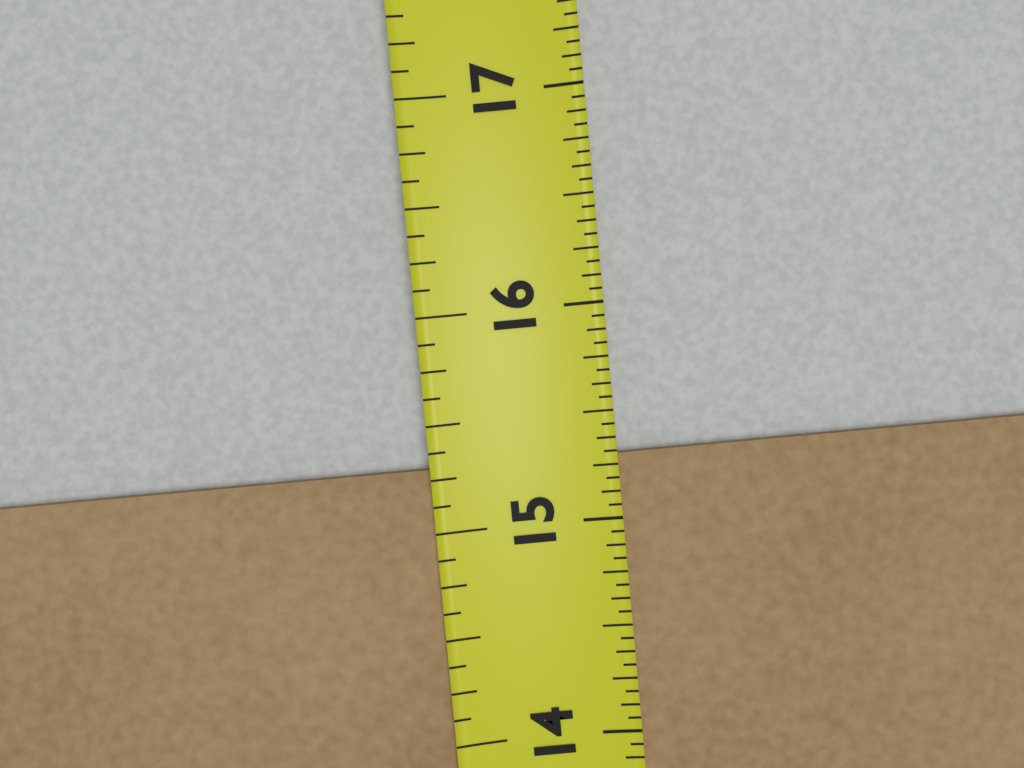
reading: 15.3125 in
